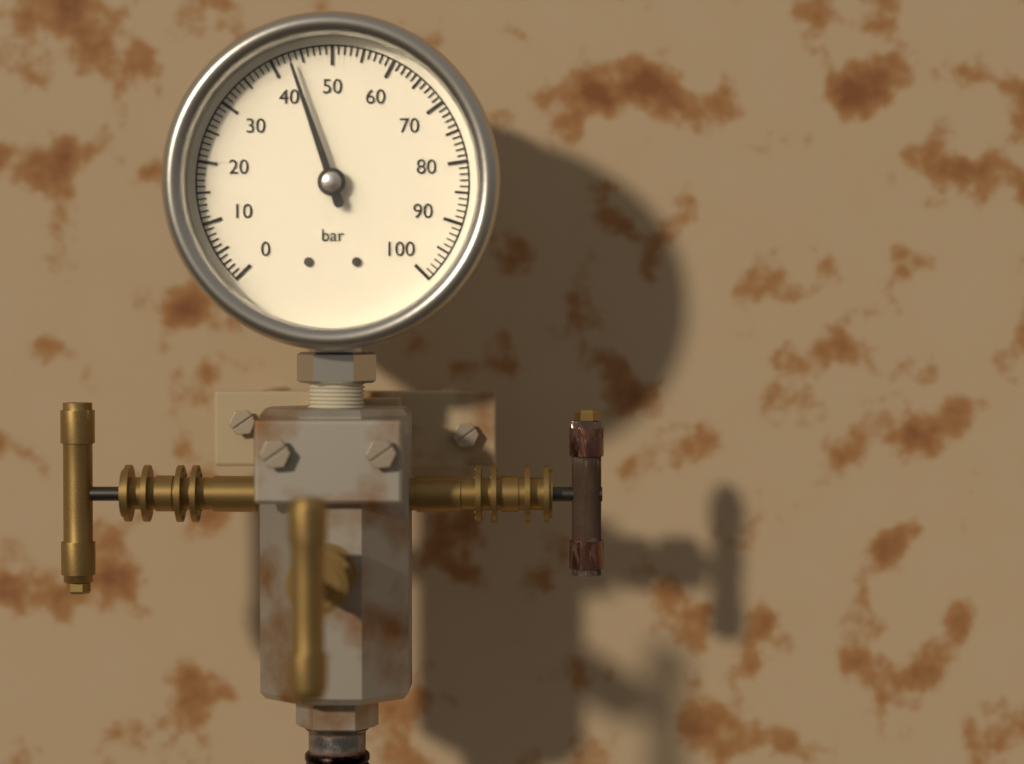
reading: 43 bar
